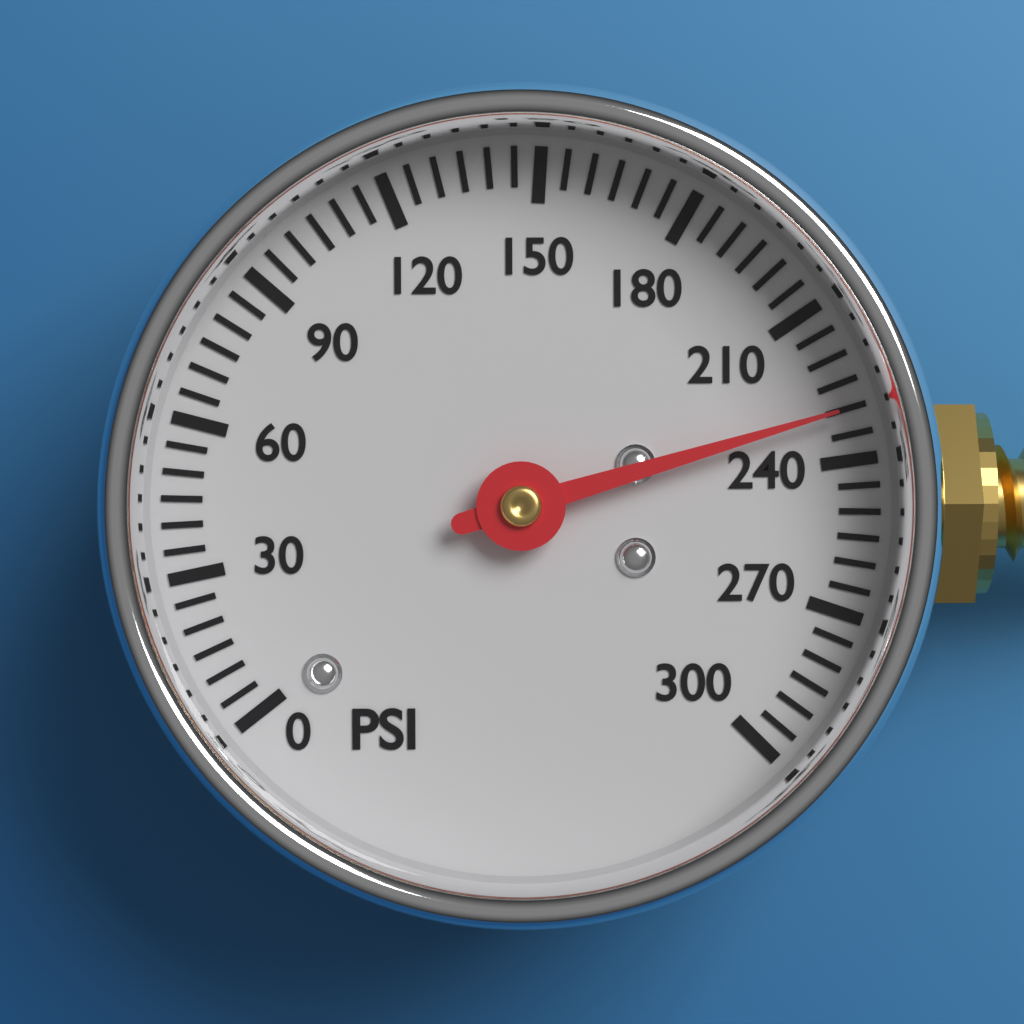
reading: 230 psi
